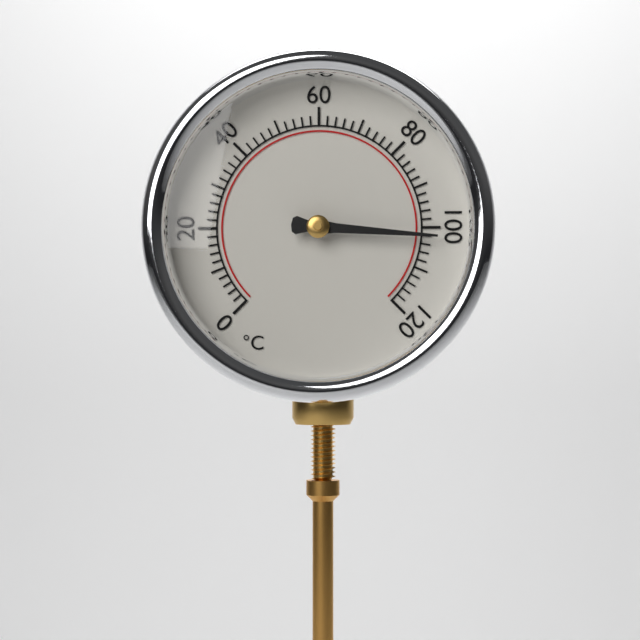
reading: 102 °C
